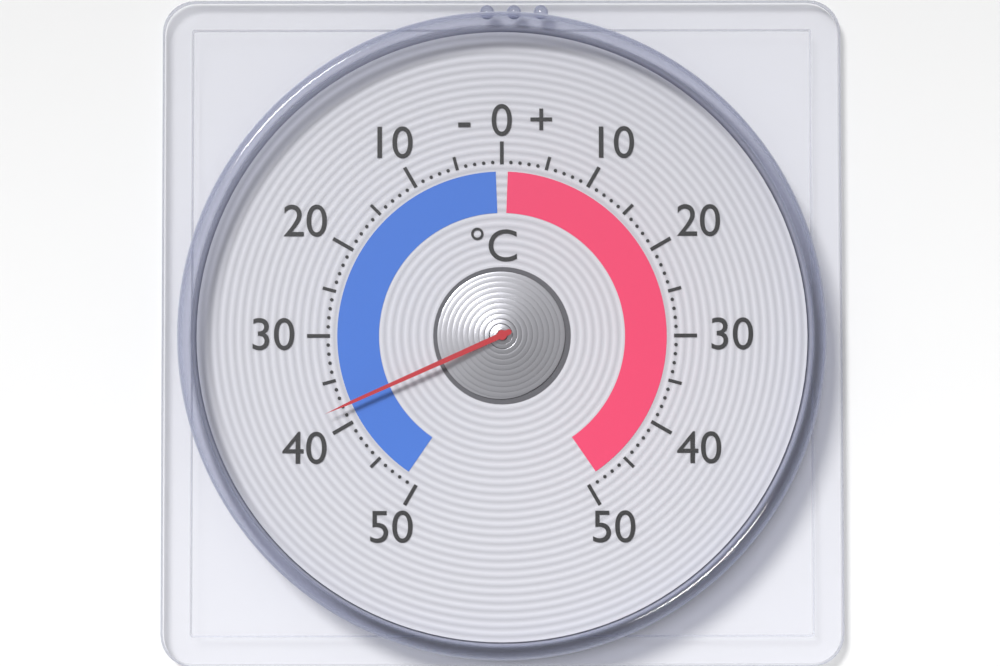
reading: -38 °C
